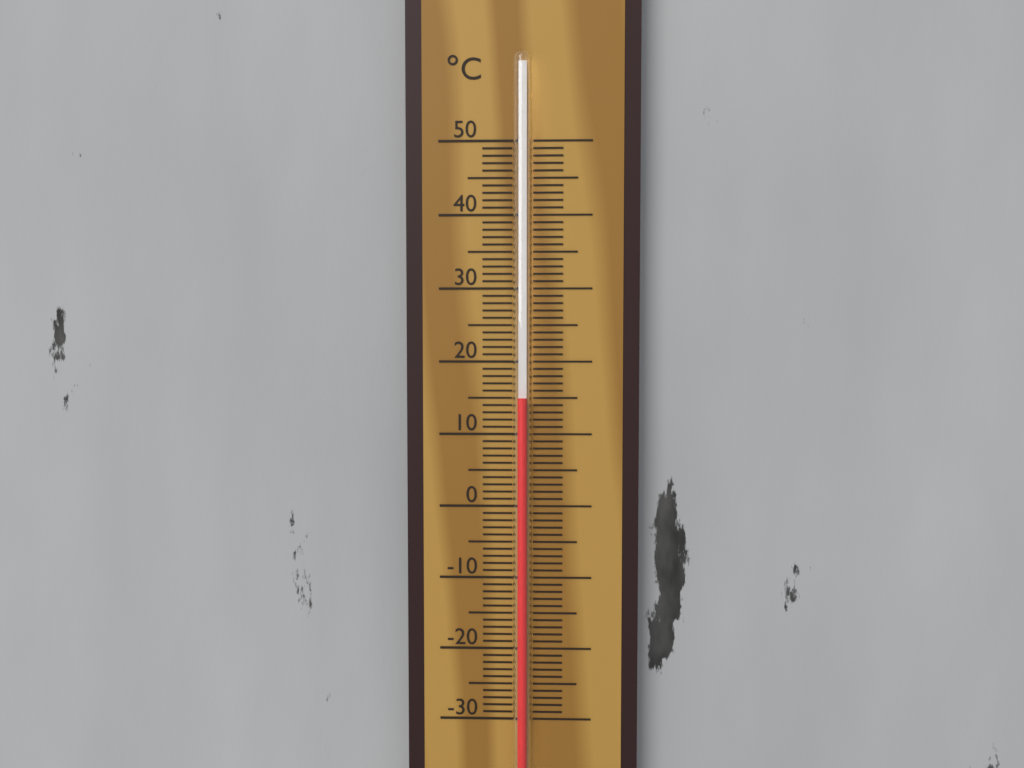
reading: 15 °C
